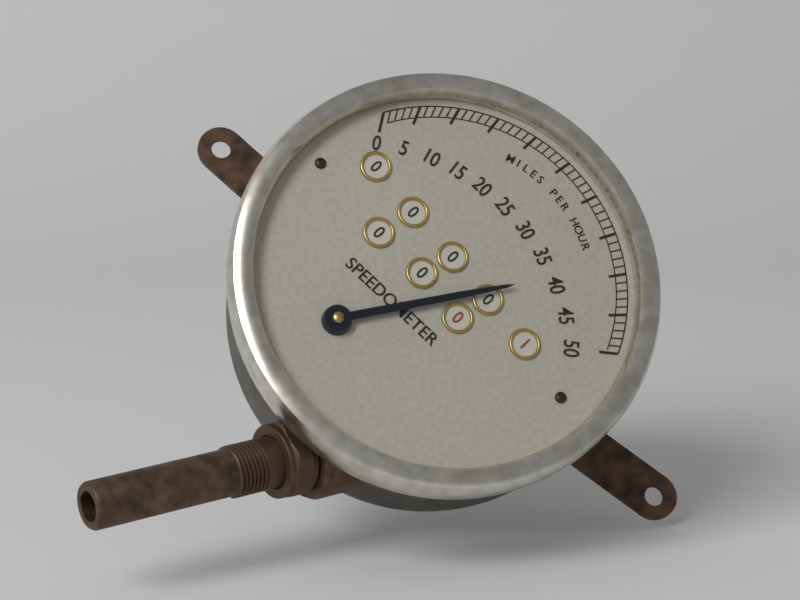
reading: 39 mph
